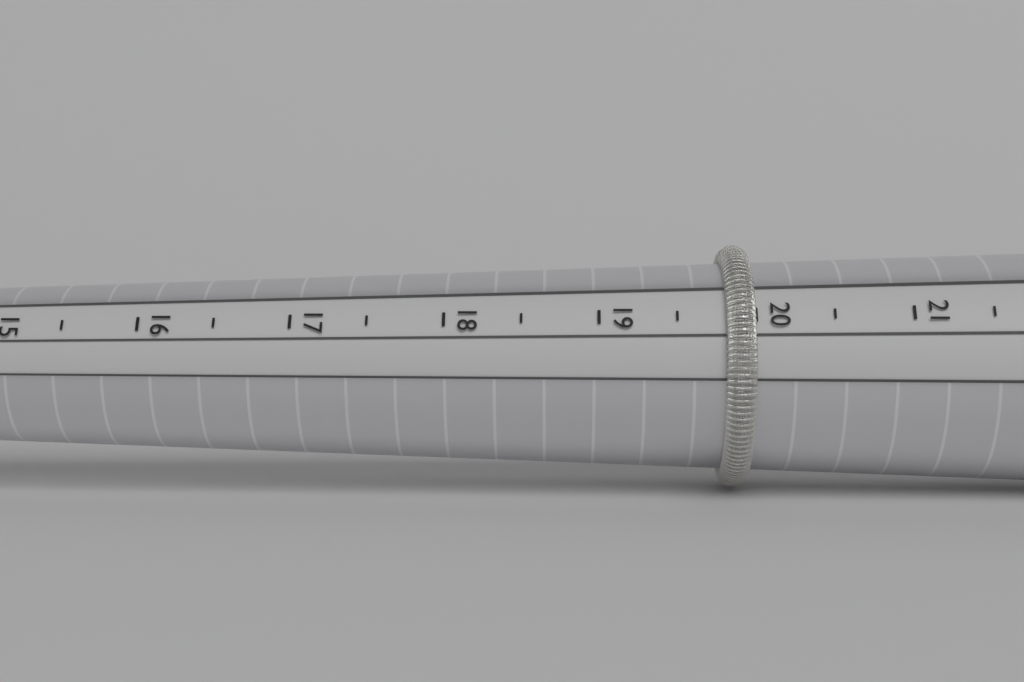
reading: 20.0 mm
